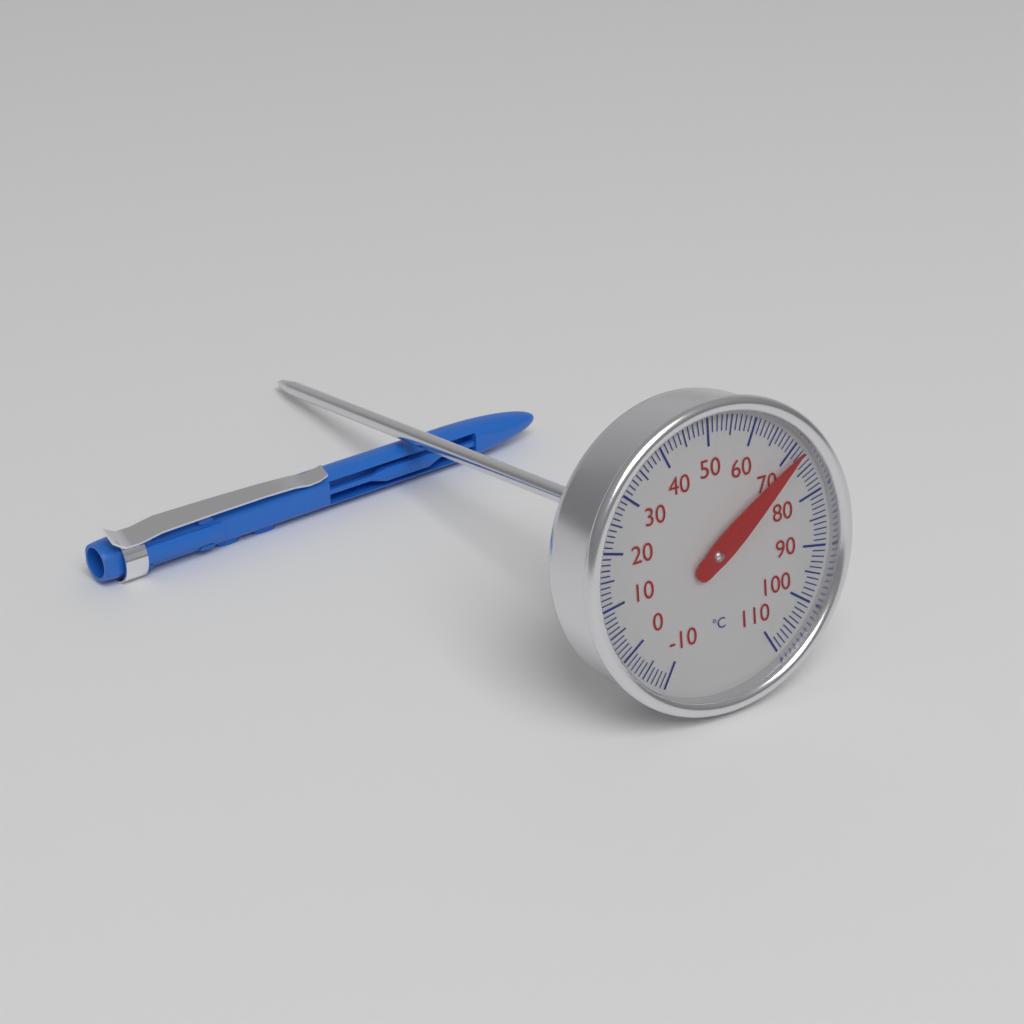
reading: 72 °C
